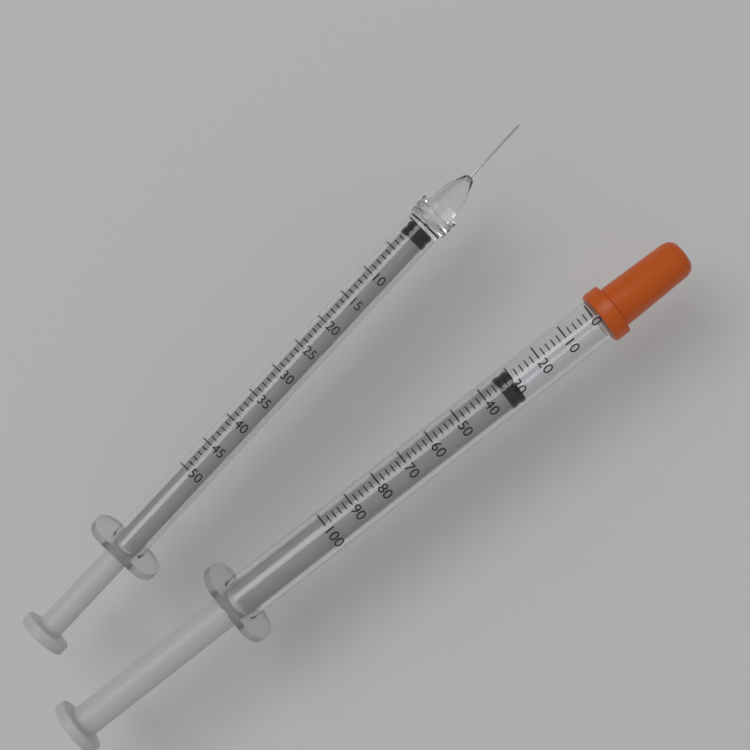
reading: 30 (no unit)
